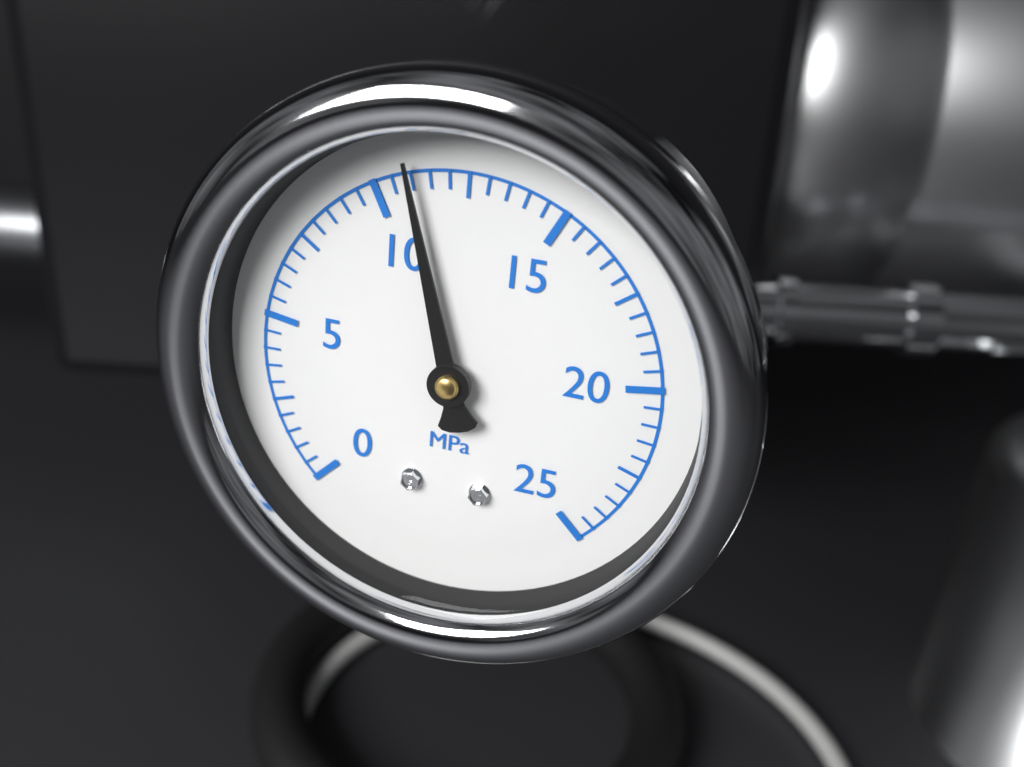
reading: 11.0 MPa
